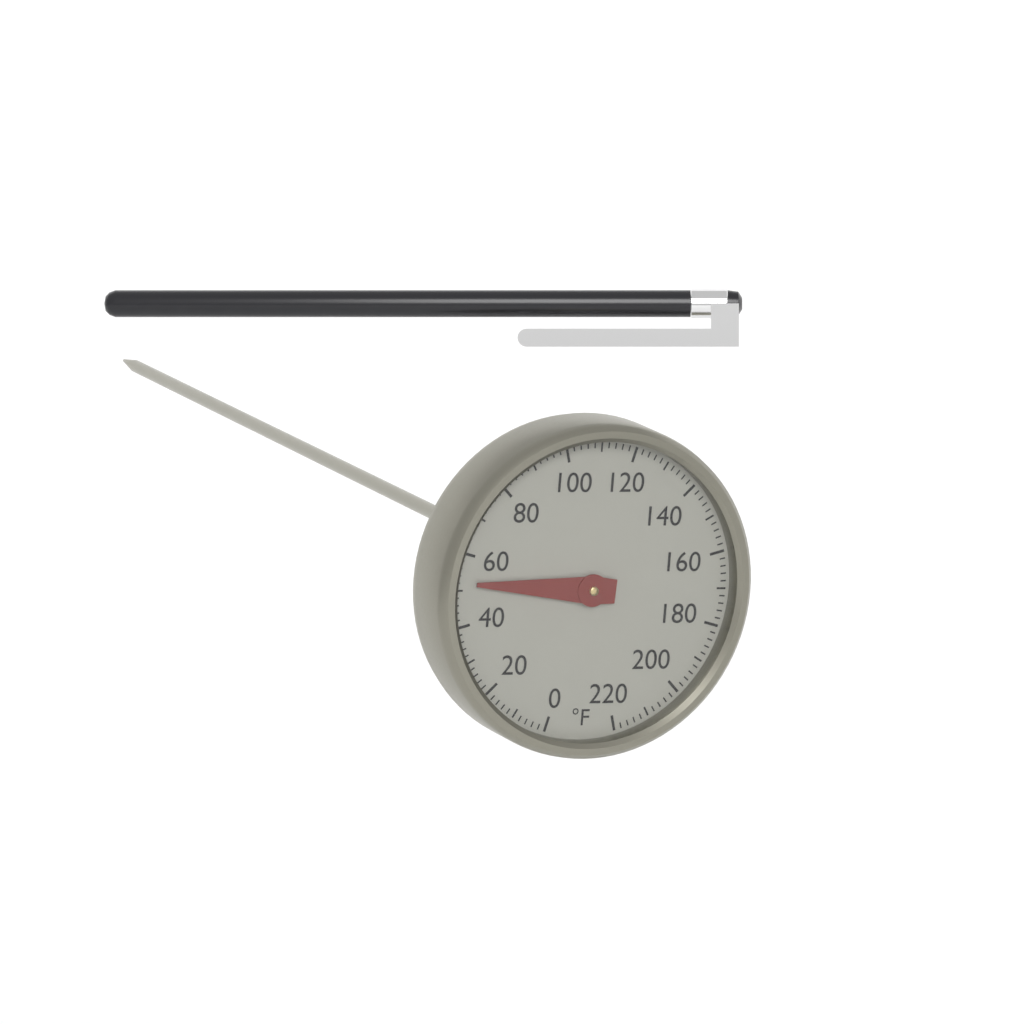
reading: 52 °F
